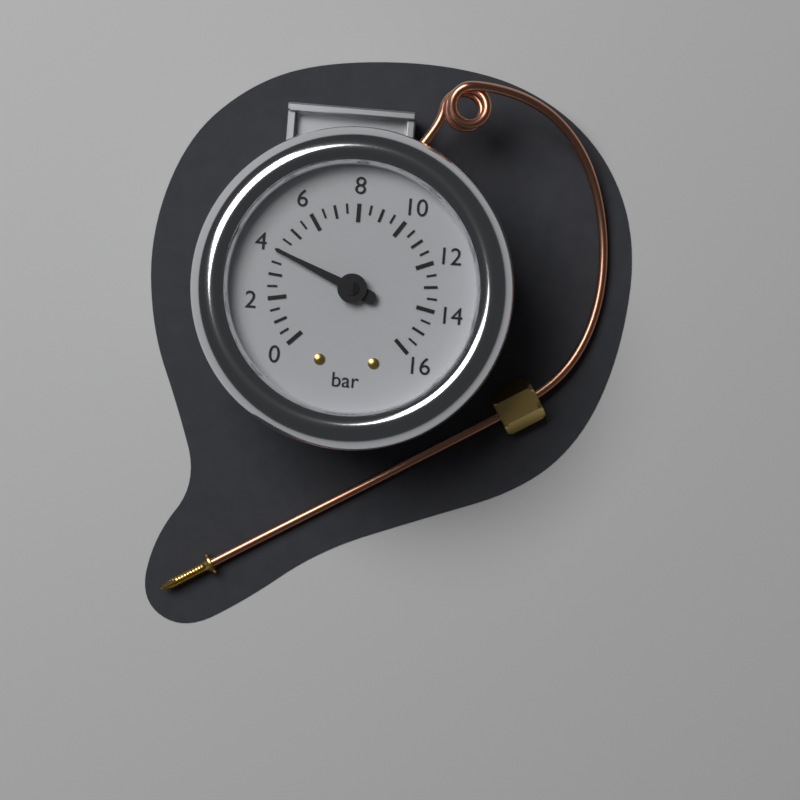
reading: 4.0 bar
